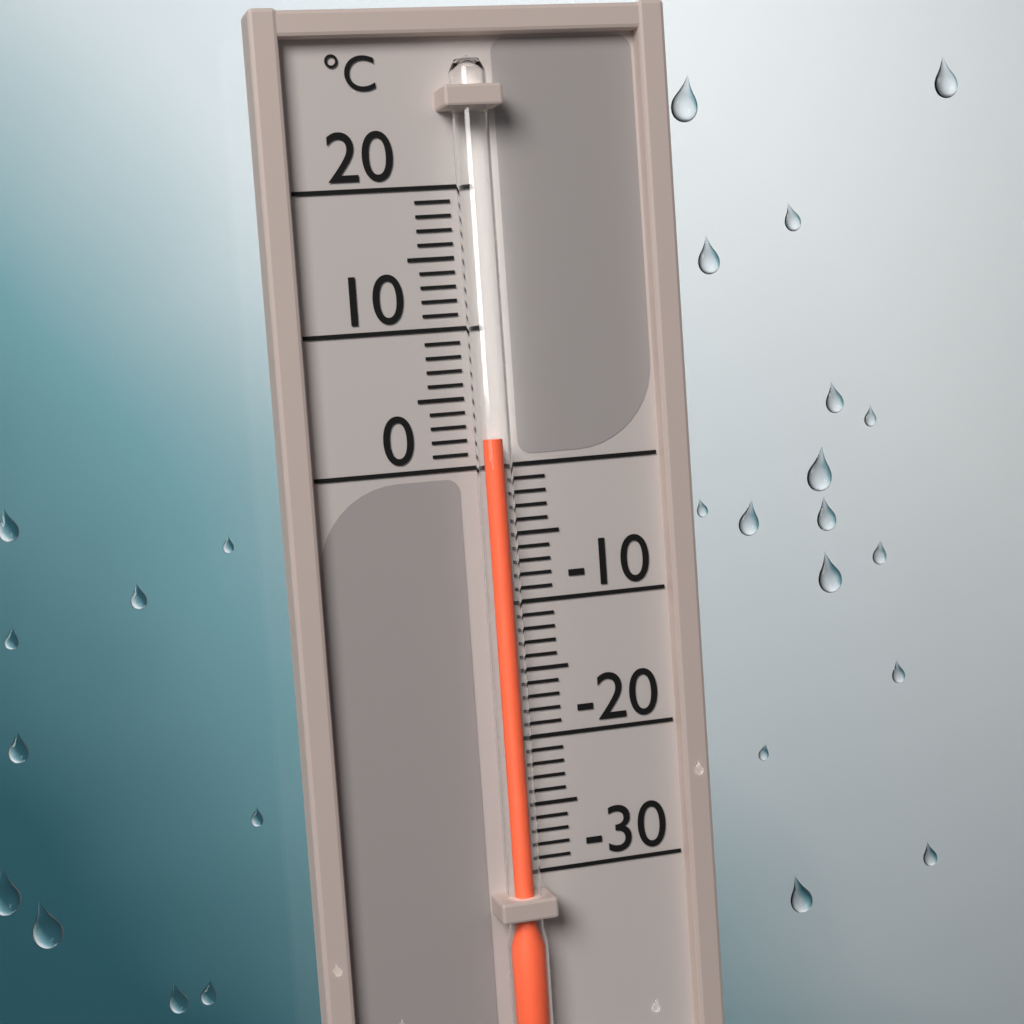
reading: 2 °C
